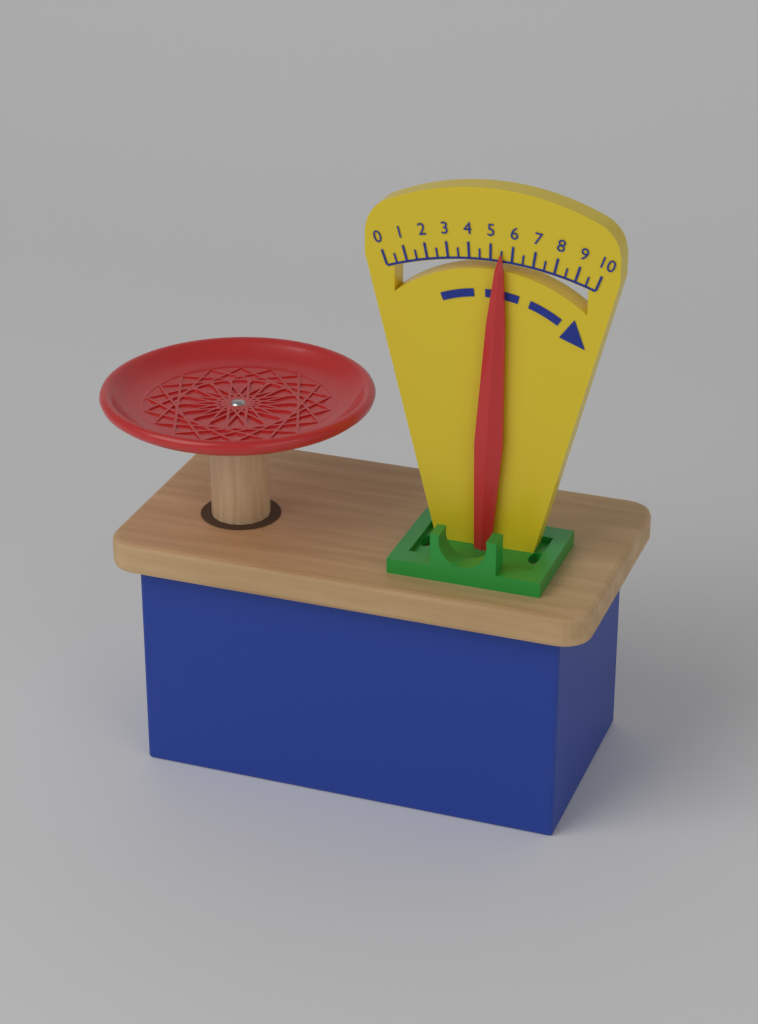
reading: 5.5 (no unit)
